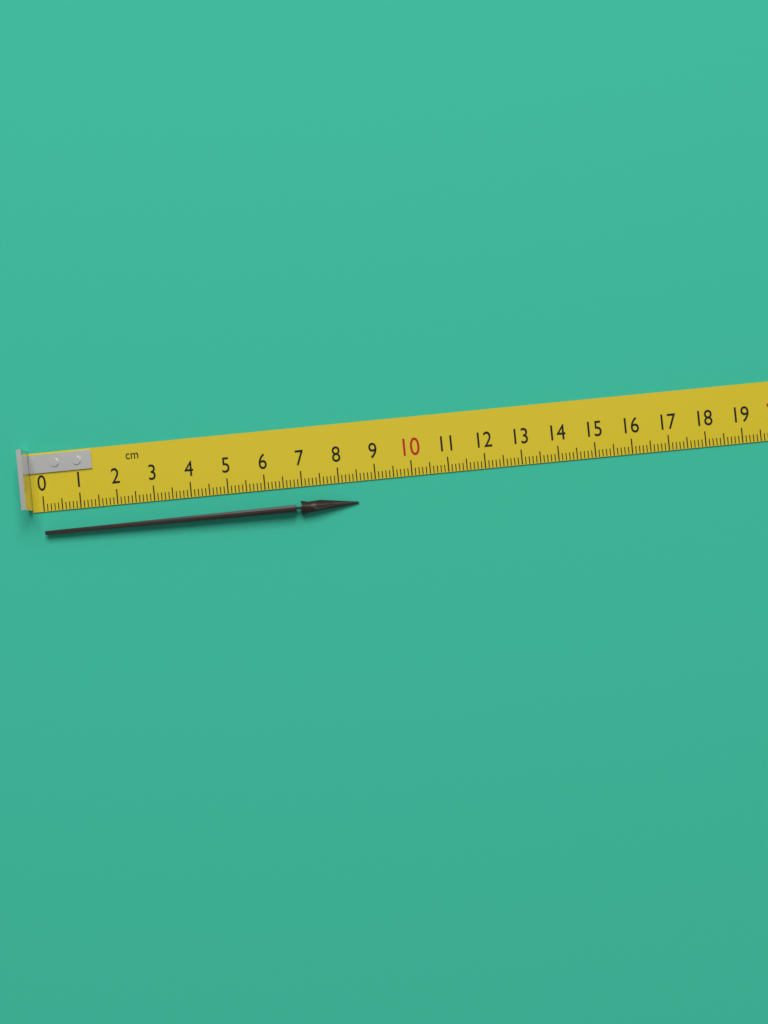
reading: 8.5 cm
